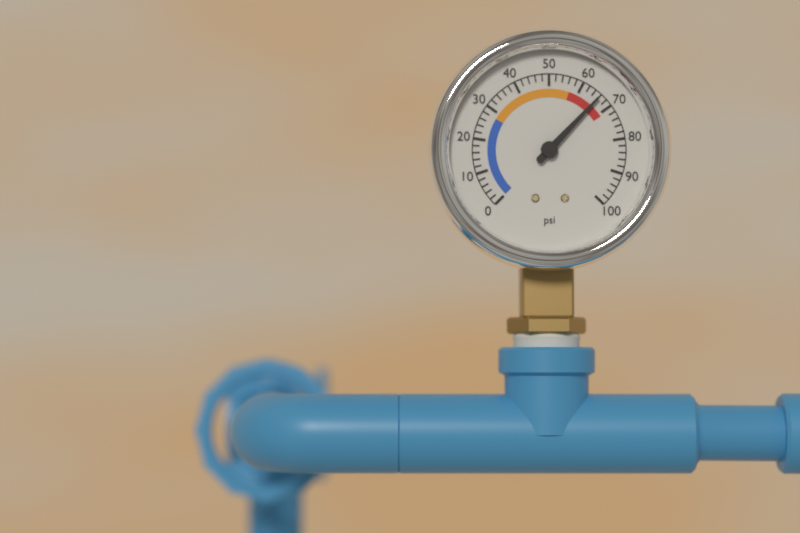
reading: 66 psi
